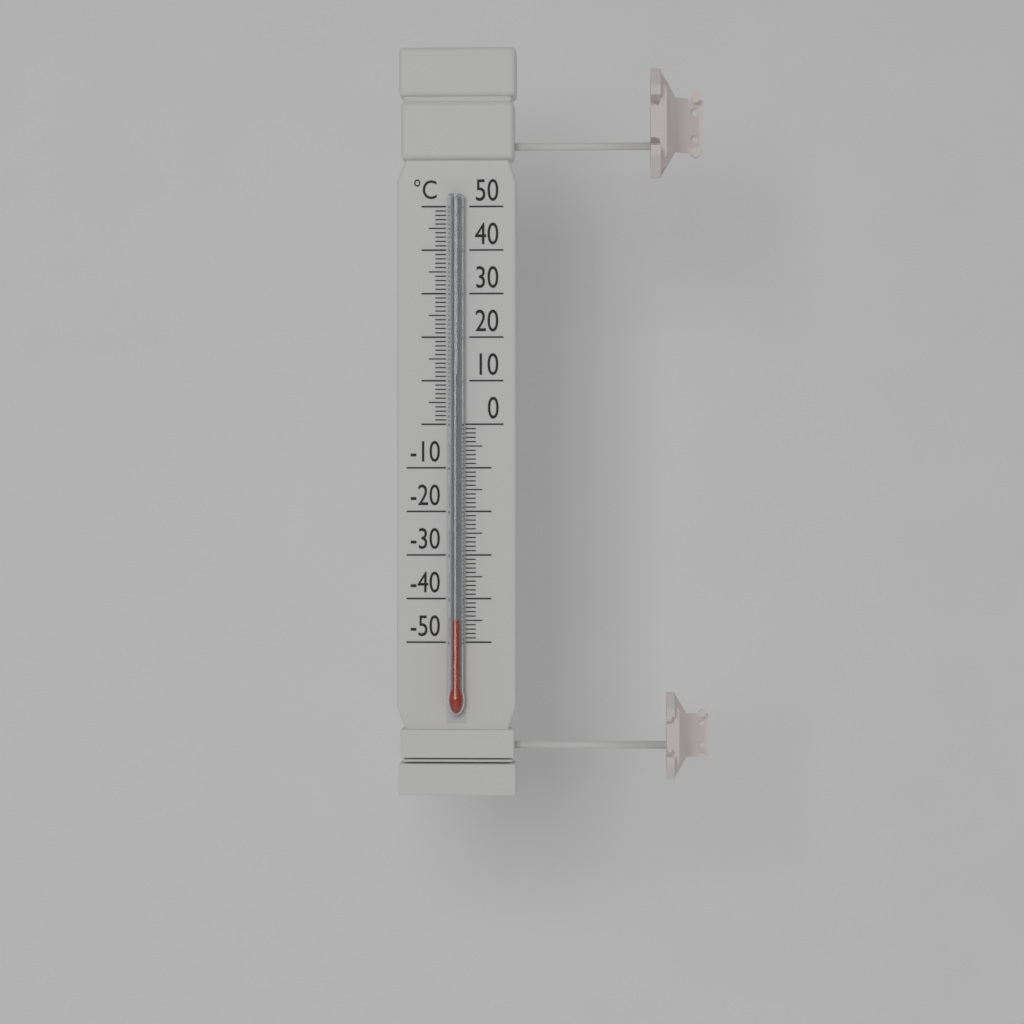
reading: -45 °C
